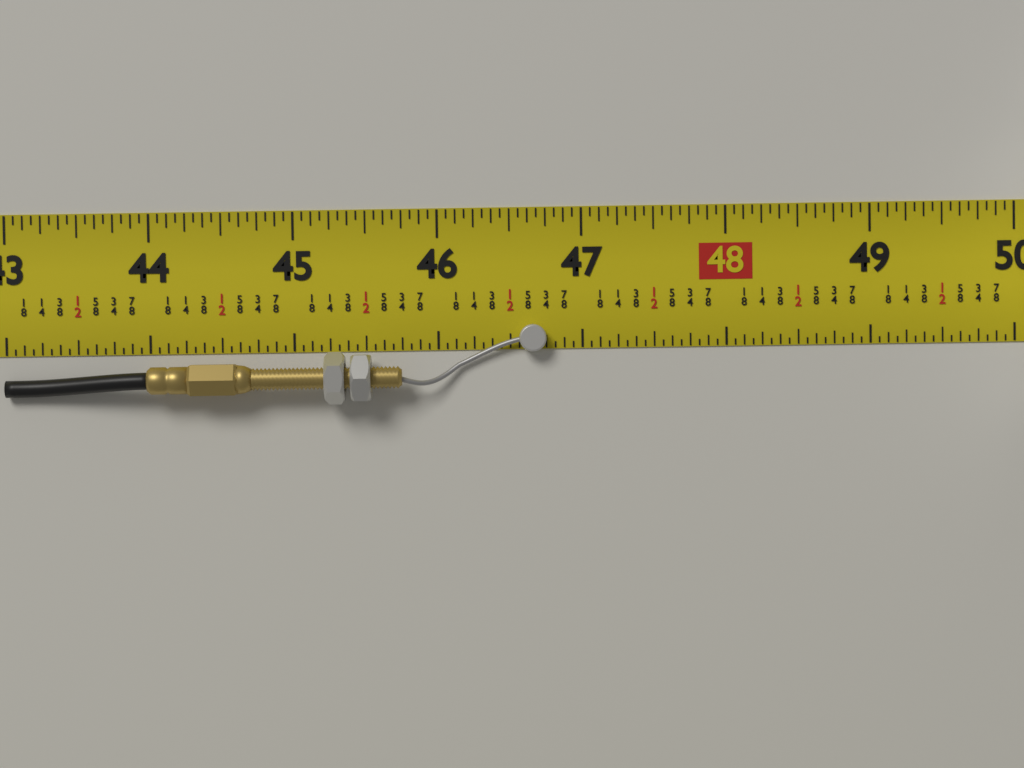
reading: 46.7500 in
